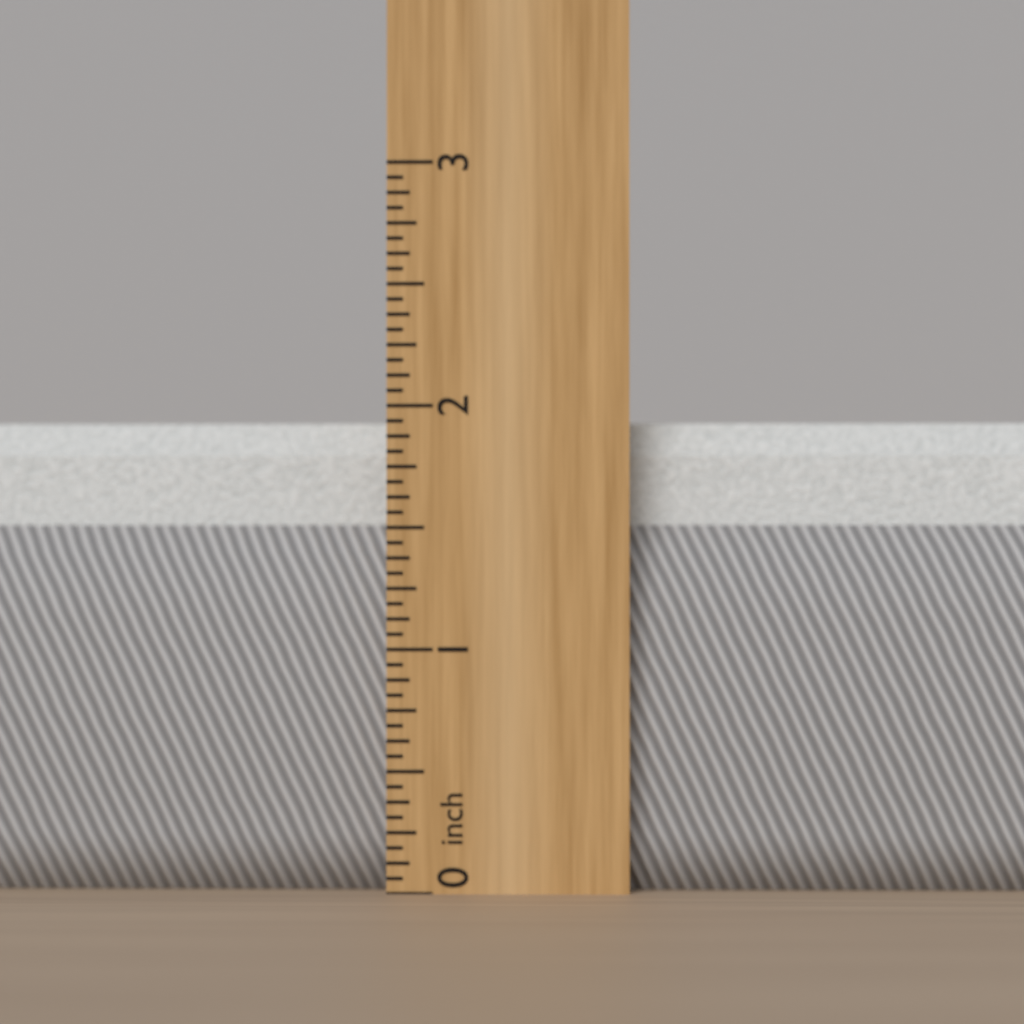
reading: 1.9375 inch
